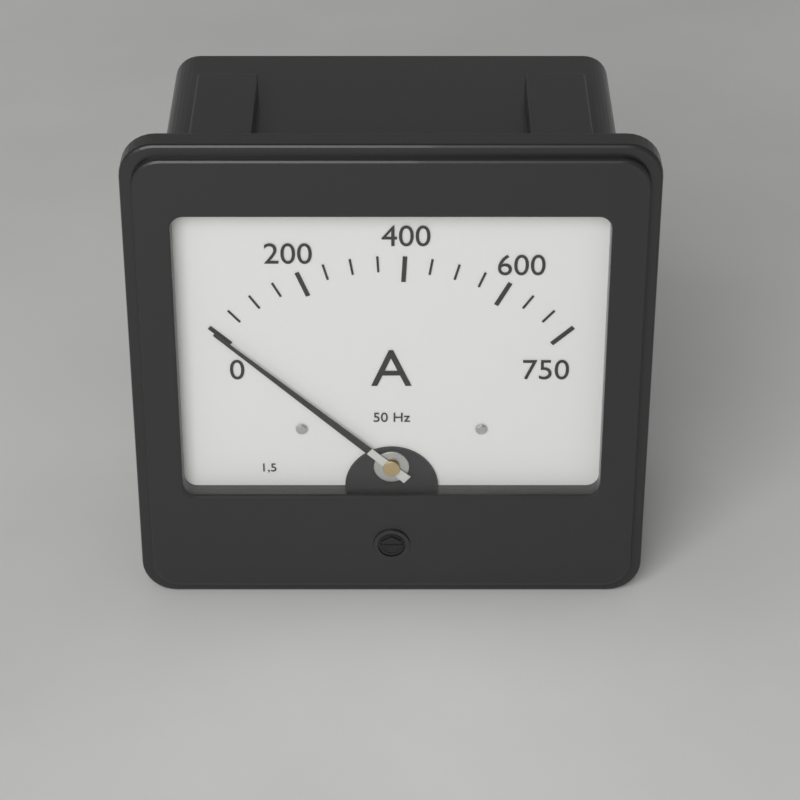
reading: 0 A
